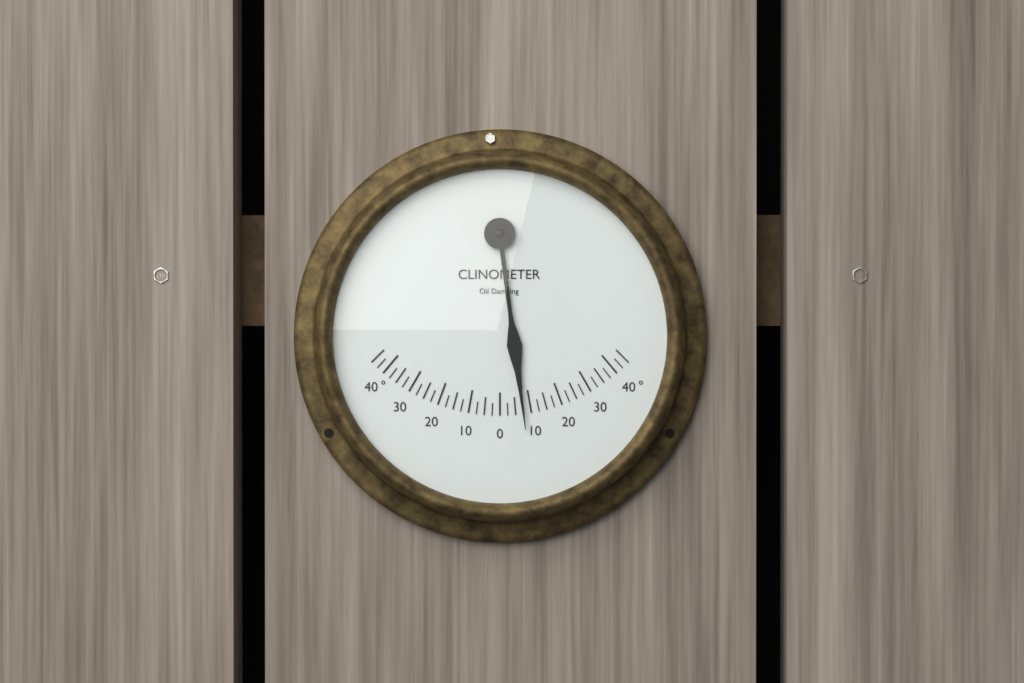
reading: 7.5 °
